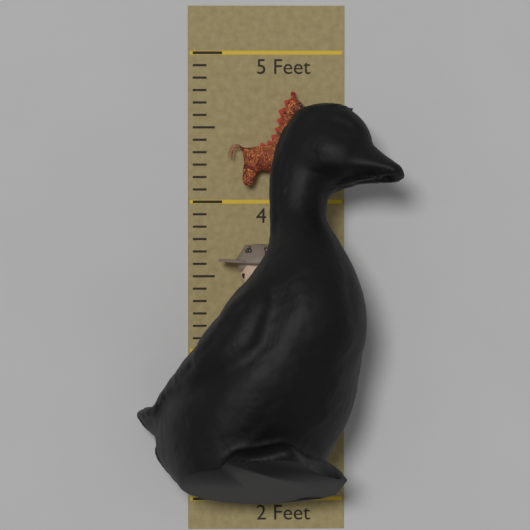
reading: 4.666666 Feet
